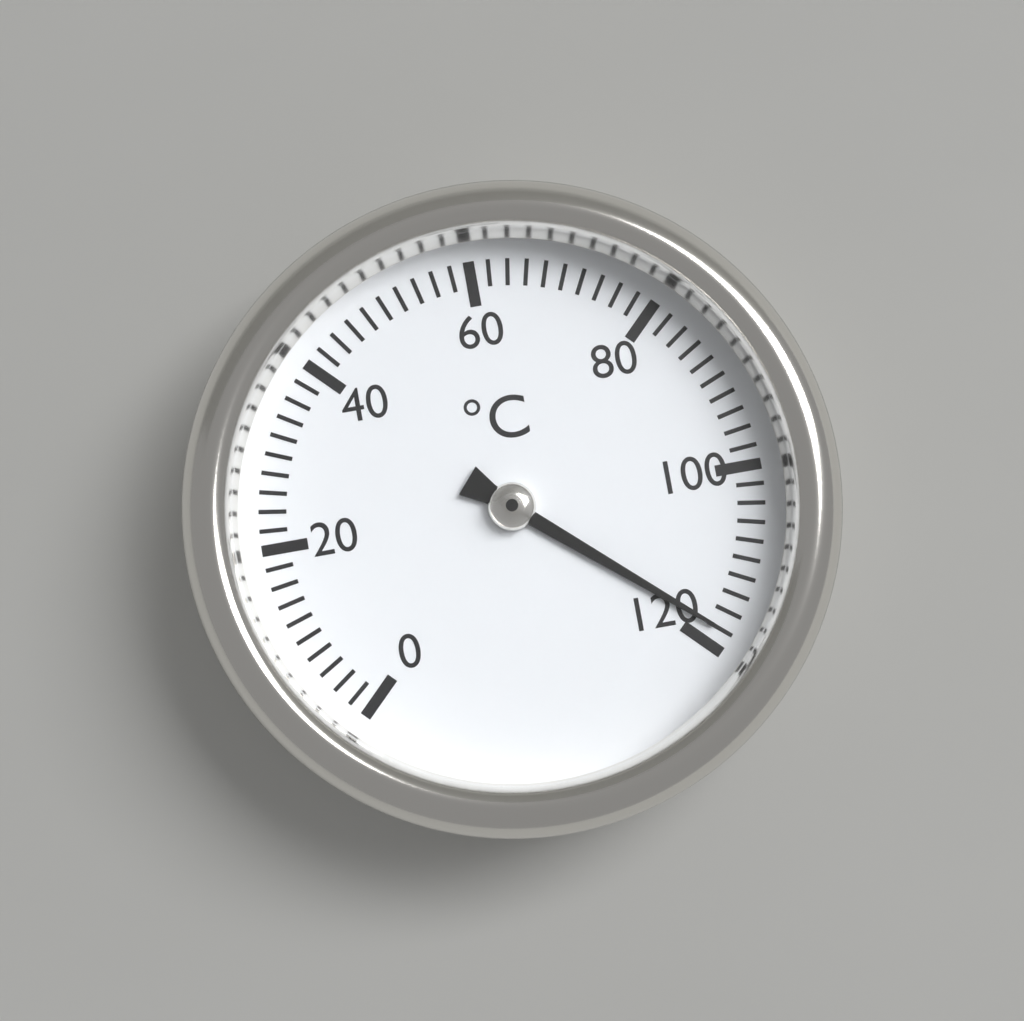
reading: 118 °C
